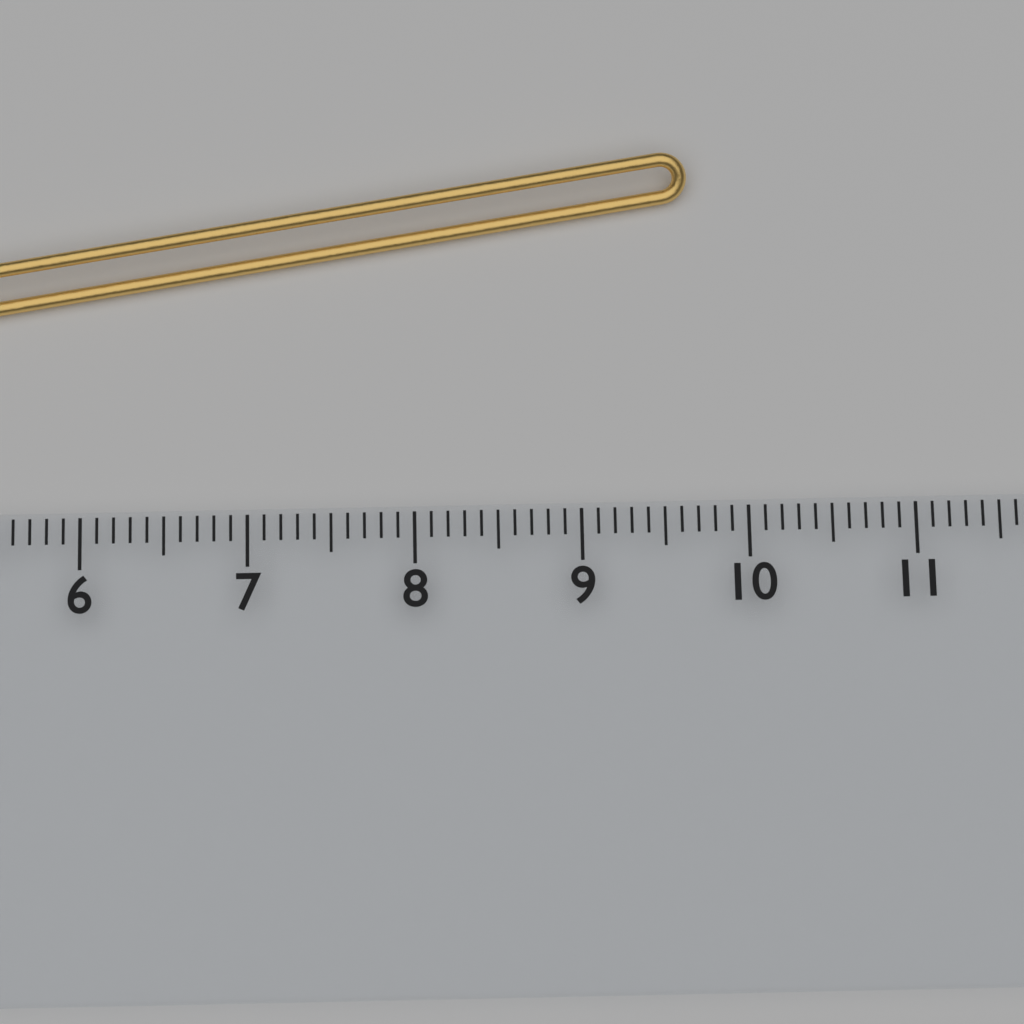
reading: 9.7 cm
